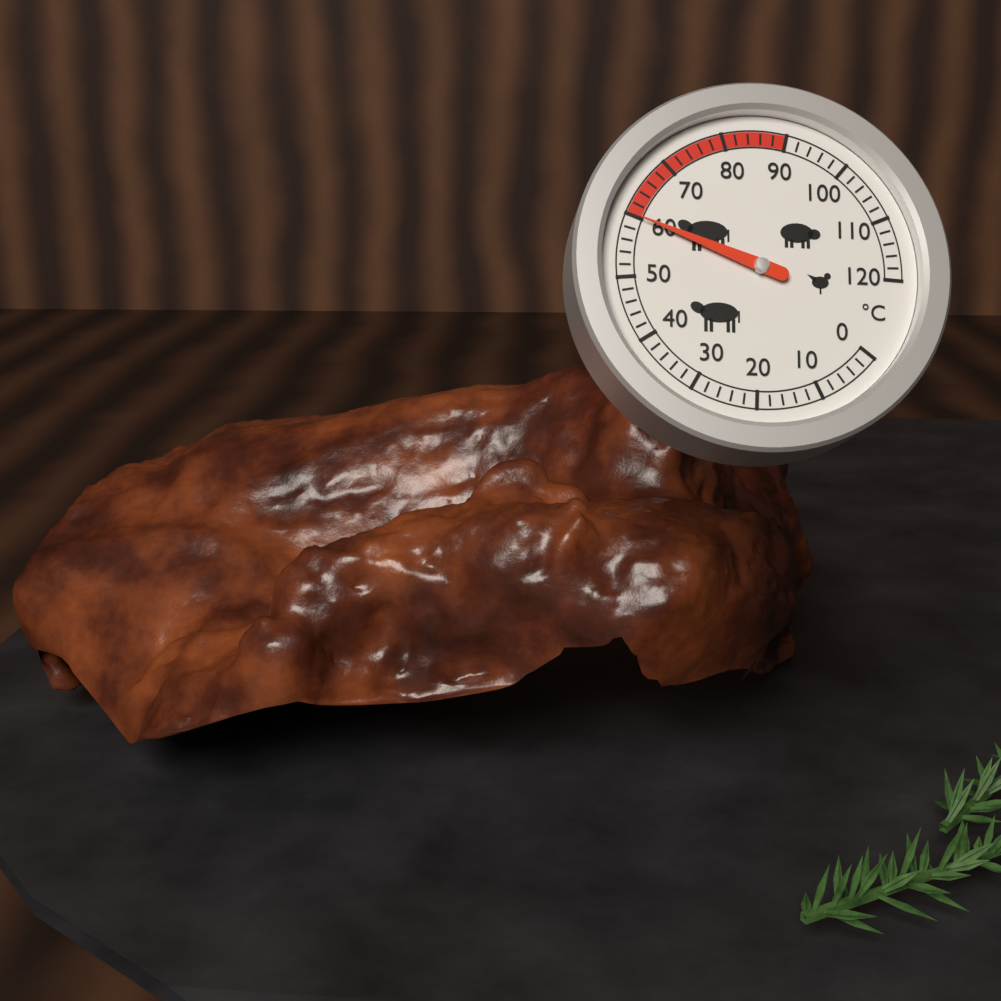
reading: 60 °C
